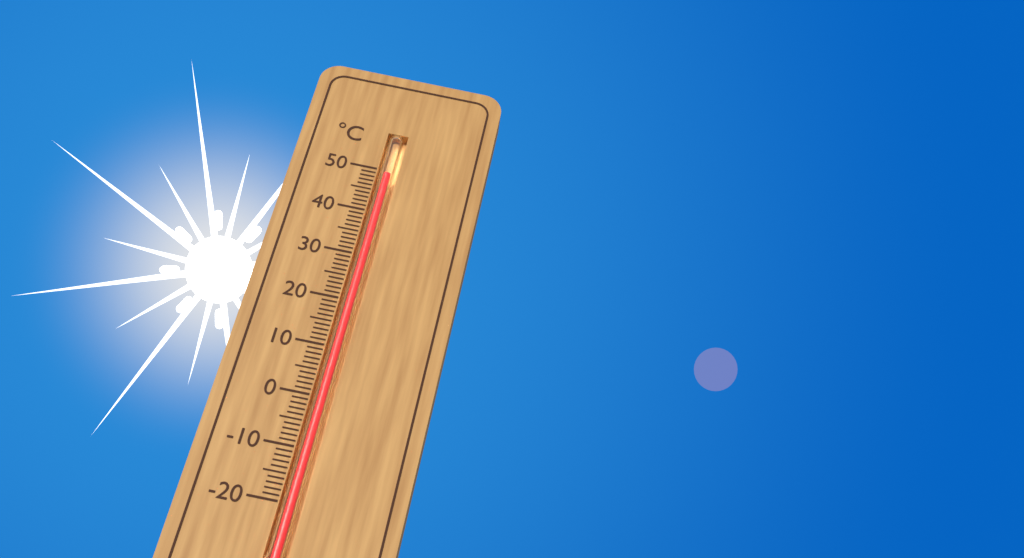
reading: 49 °C
